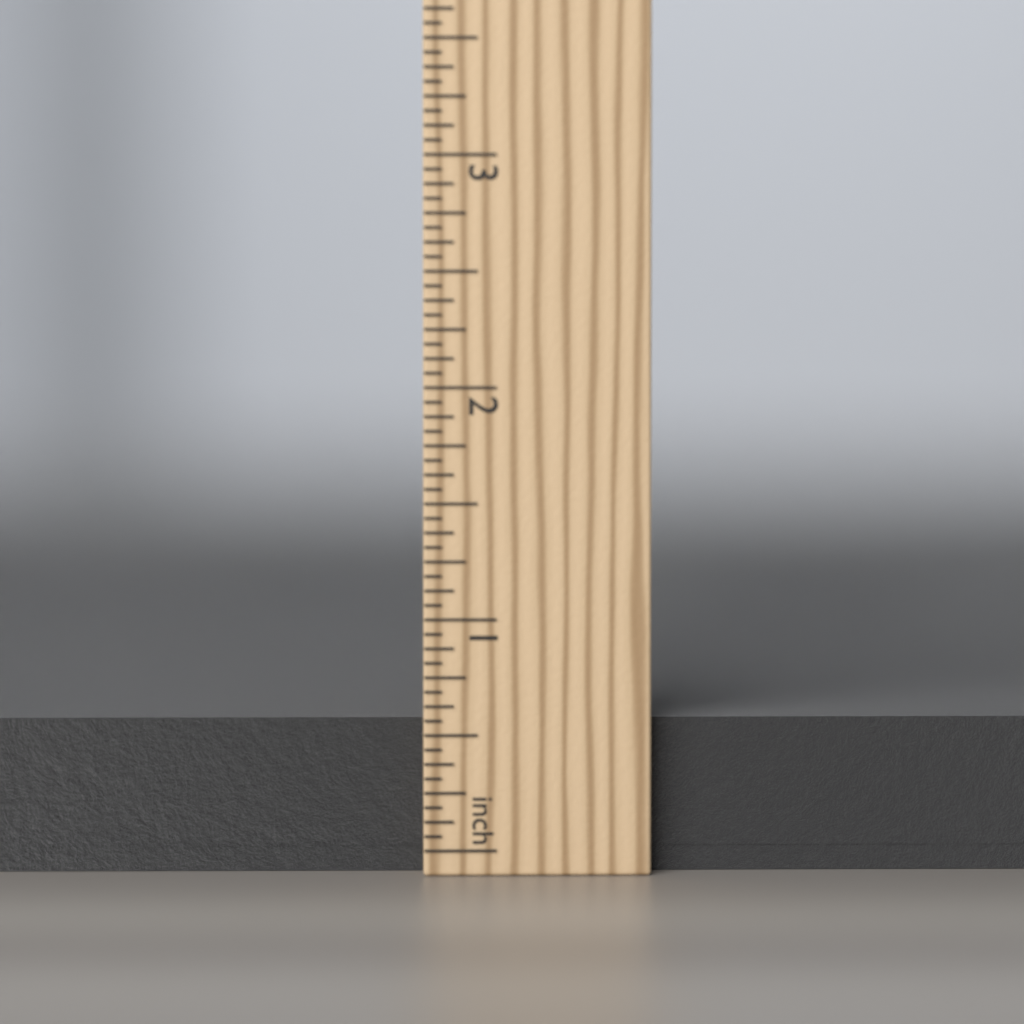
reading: 0.5625 in
